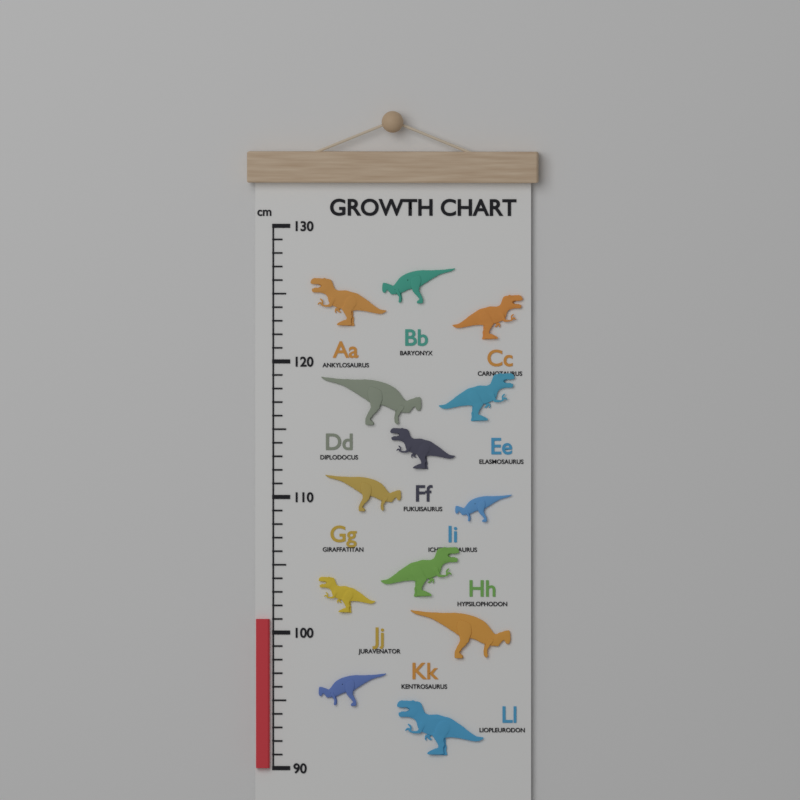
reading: 101 cm
